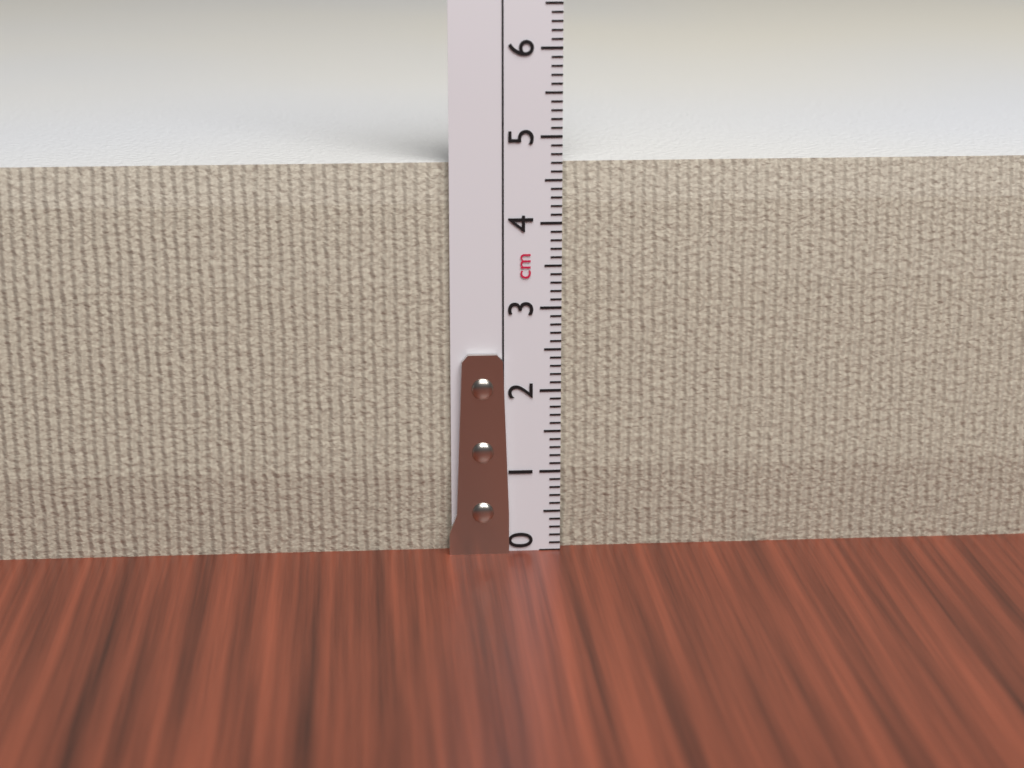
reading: 4.7 cm
